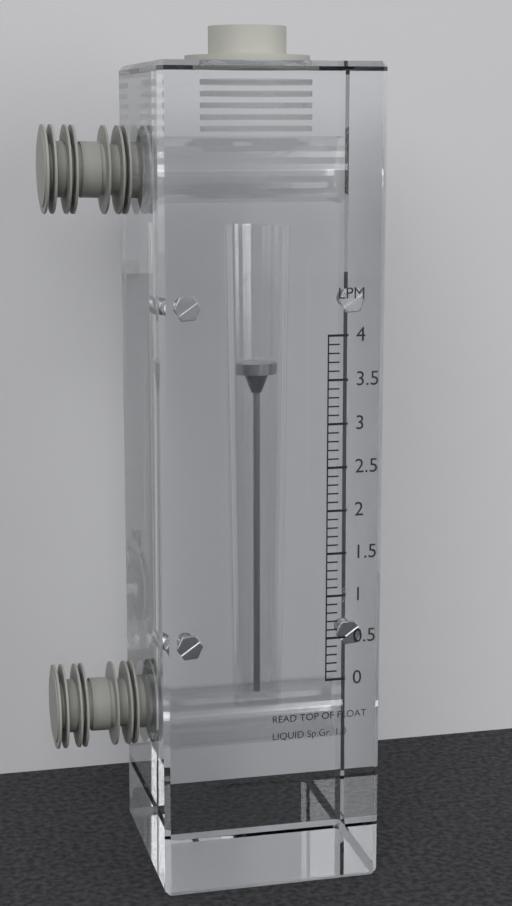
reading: 3.6 LPM
